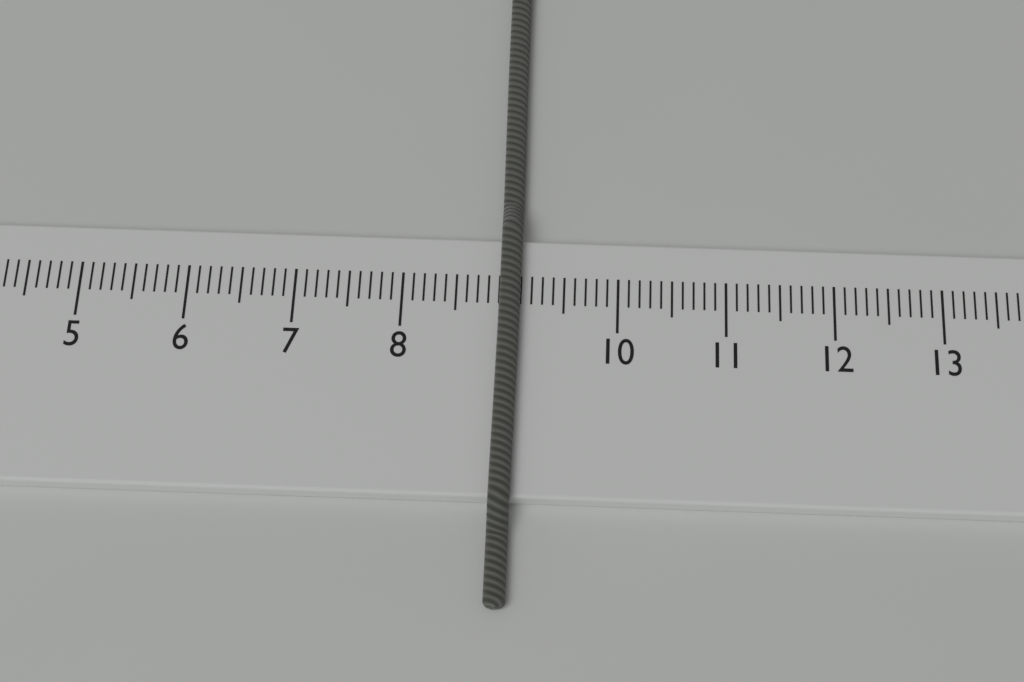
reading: 9.1 cm
